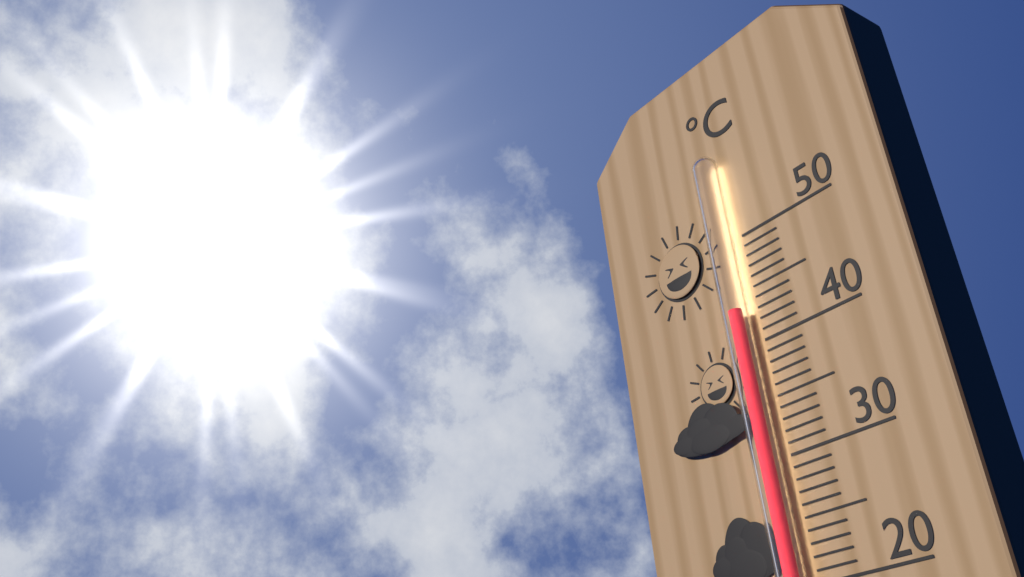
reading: 43 °C
